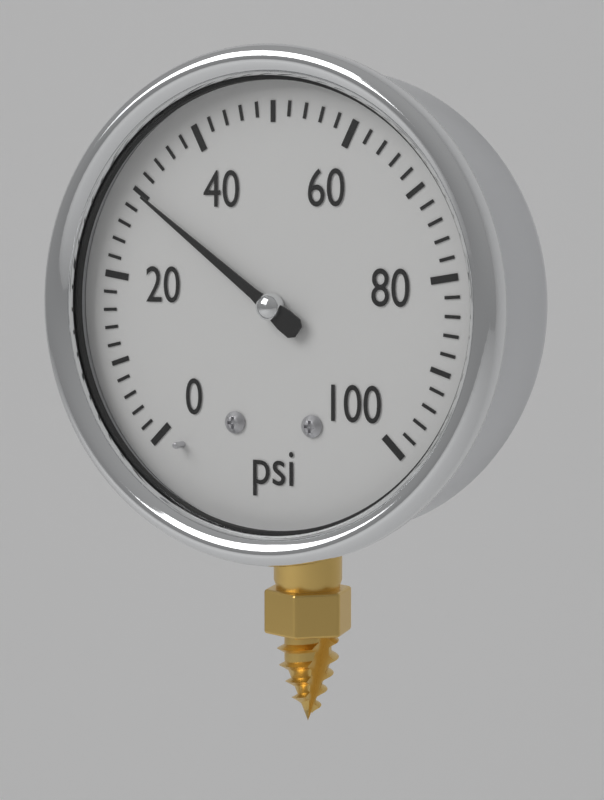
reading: 30 psi
